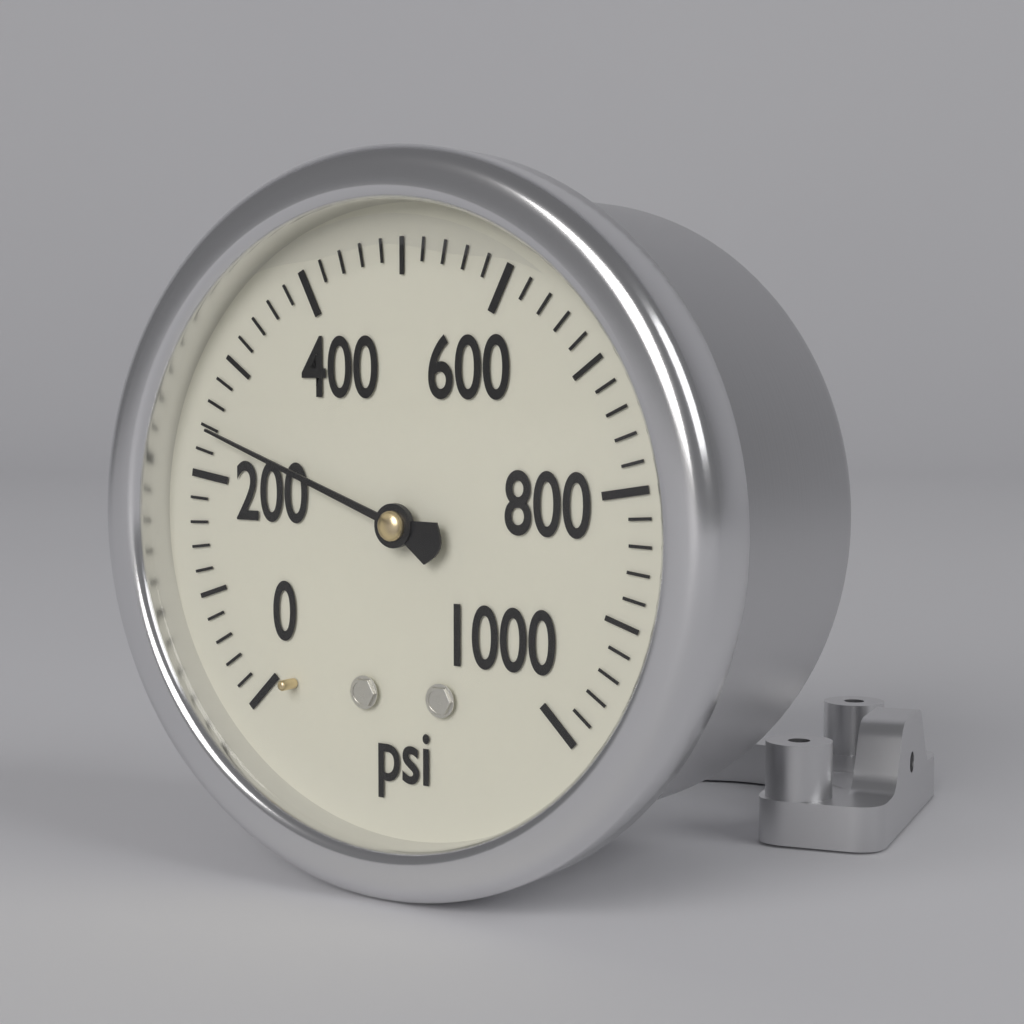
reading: 240 psi
